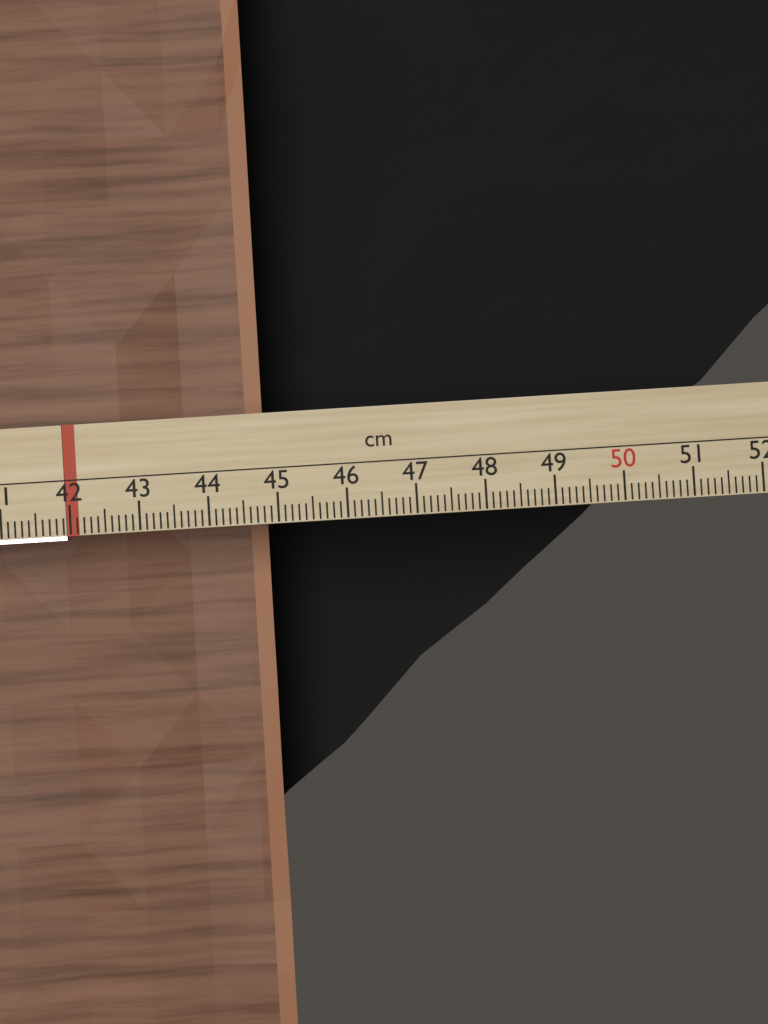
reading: 44.7 cm
